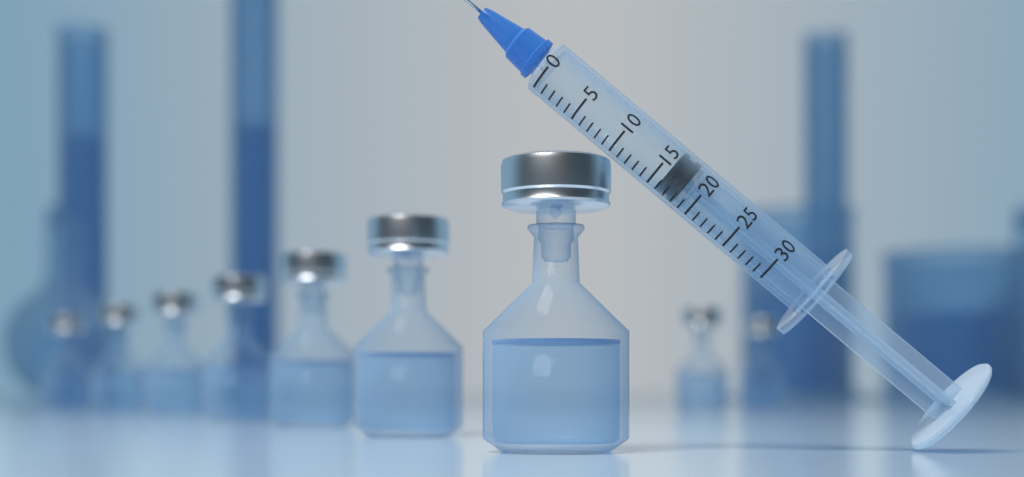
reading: 16 (no unit)
